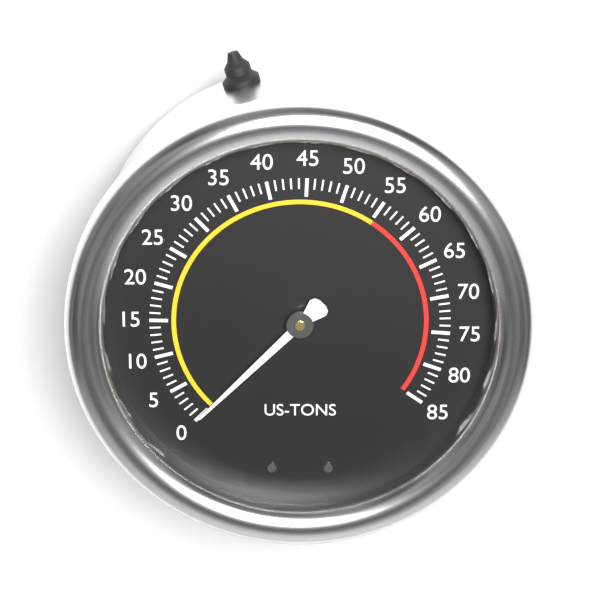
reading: 0 US tons
